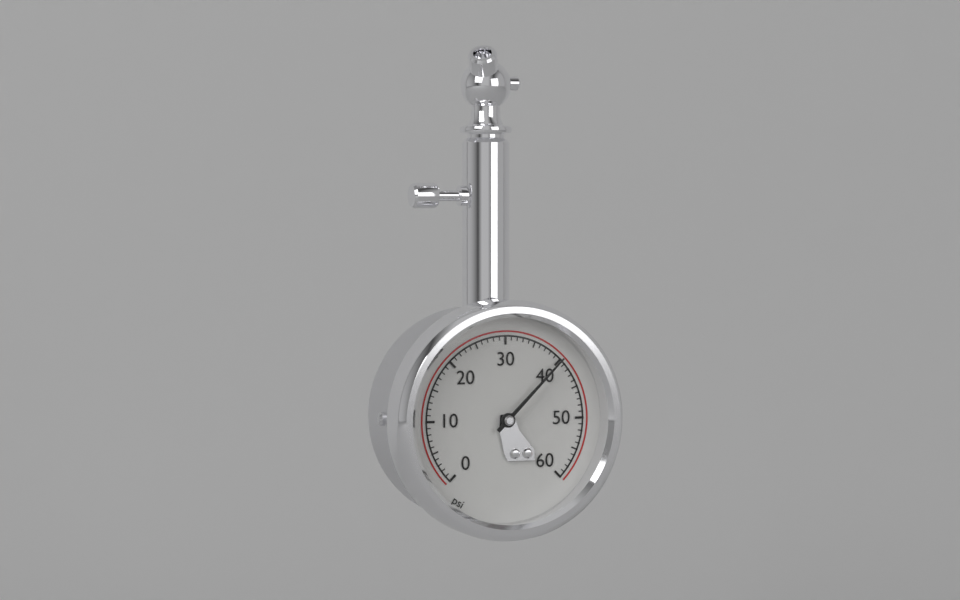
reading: 40 psi
